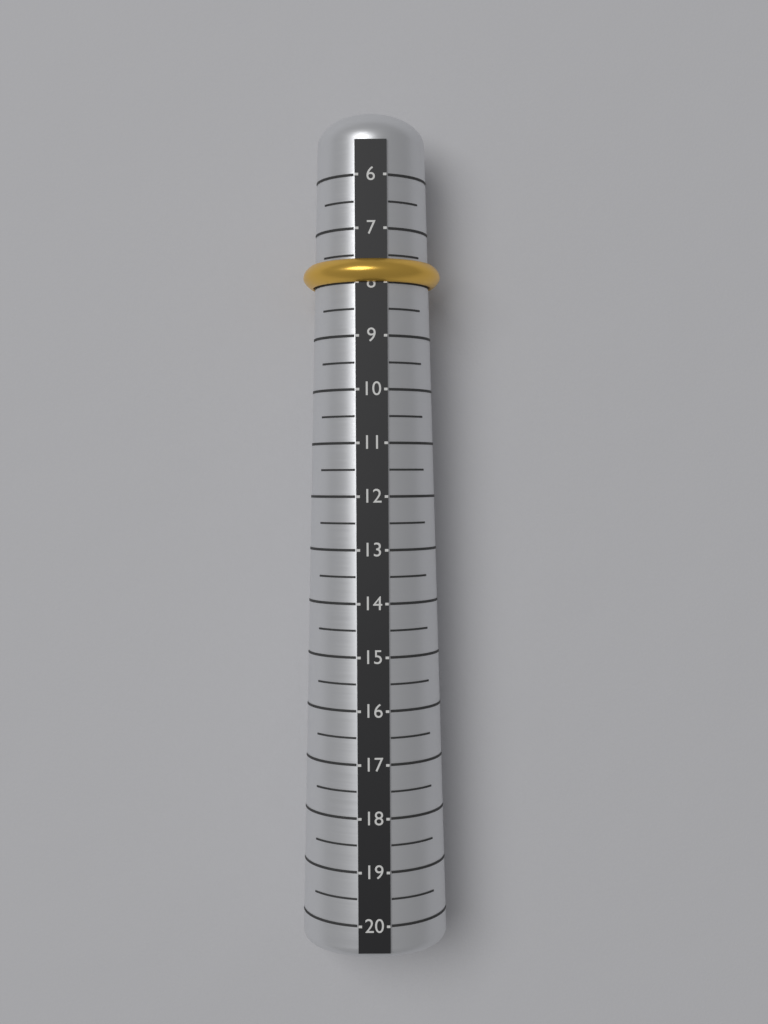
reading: 8.0 (no unit)
